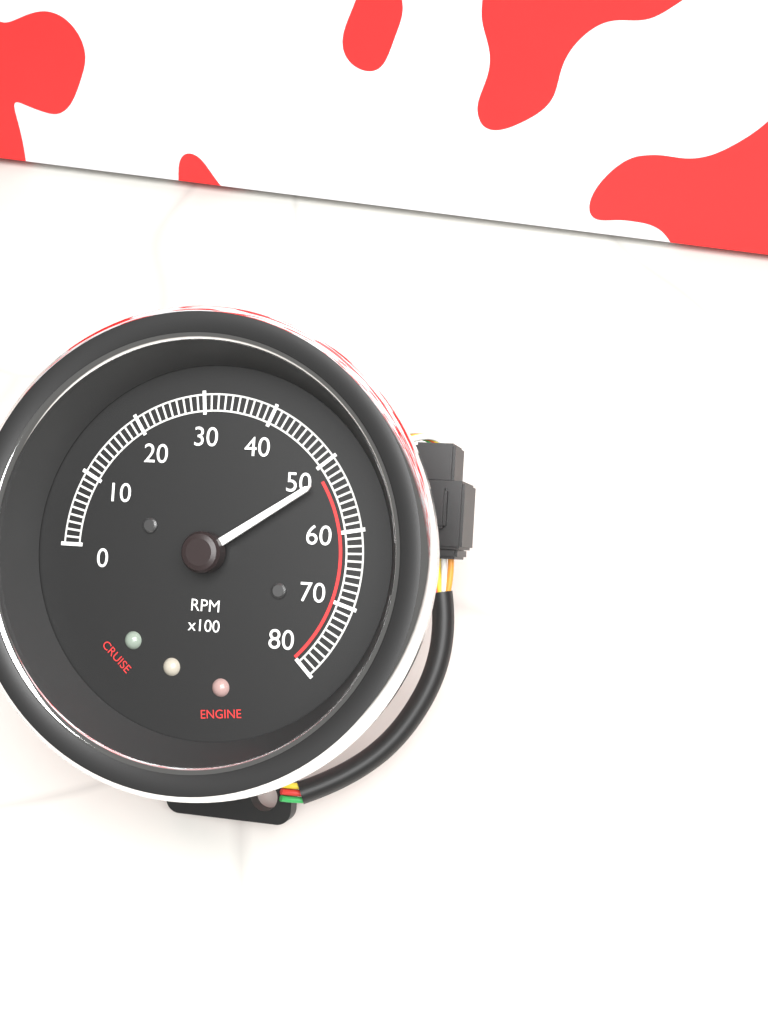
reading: 5200 RPM
